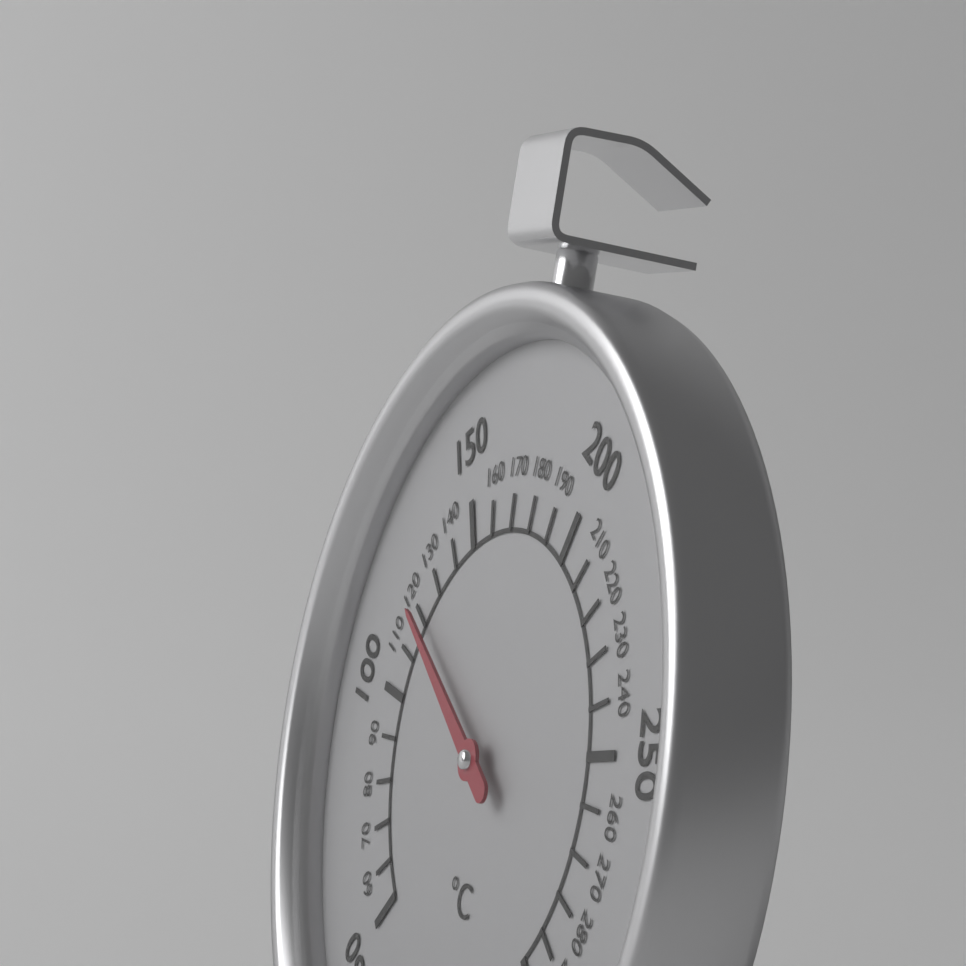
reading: 120 °C
